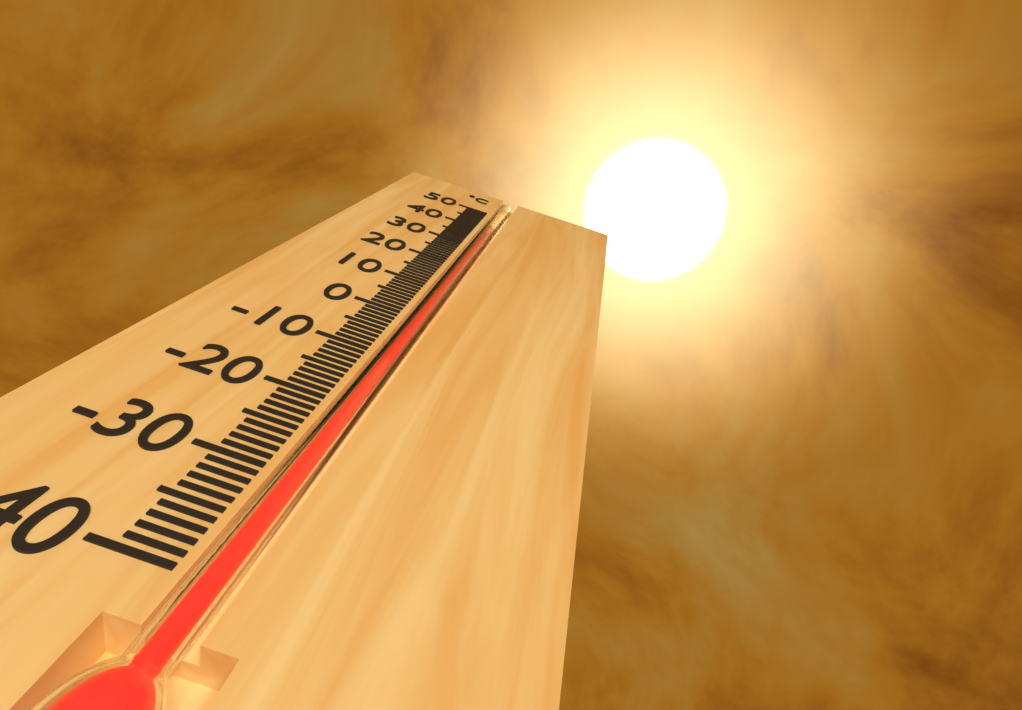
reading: 41 °C
